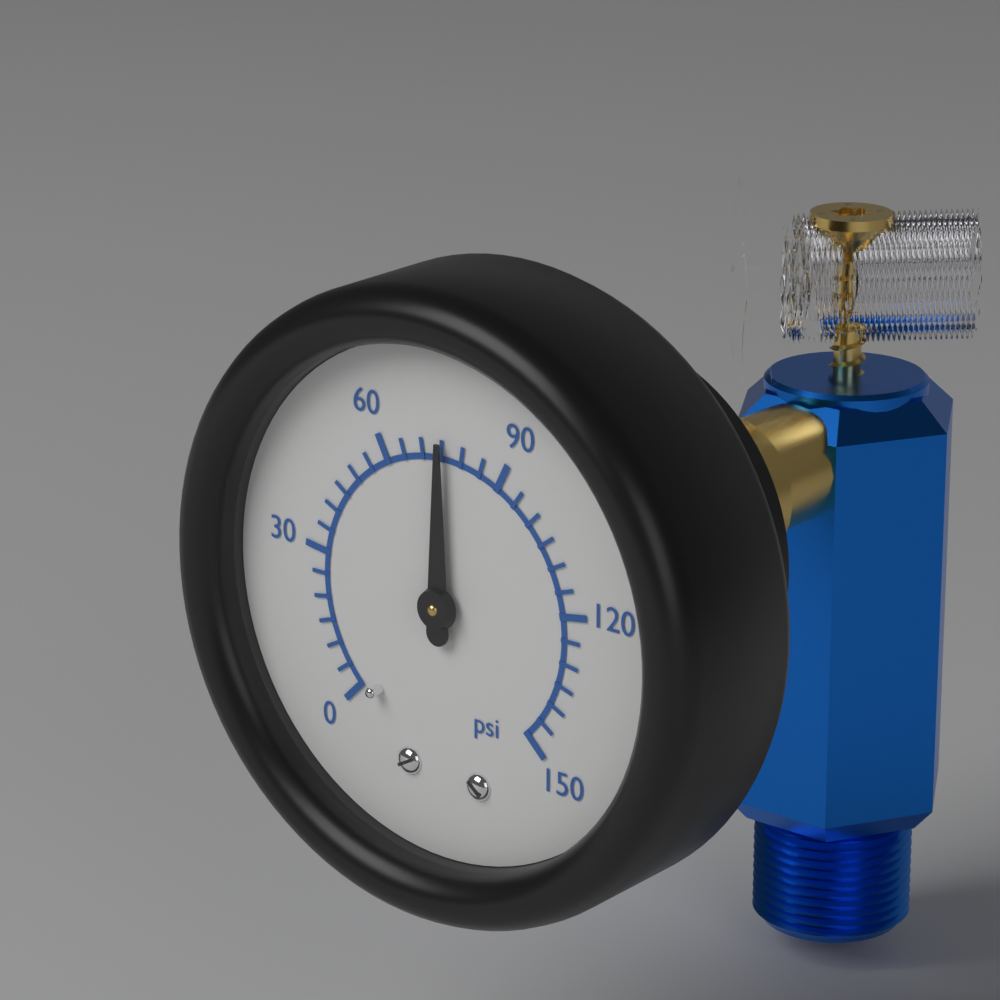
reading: 75 psi
